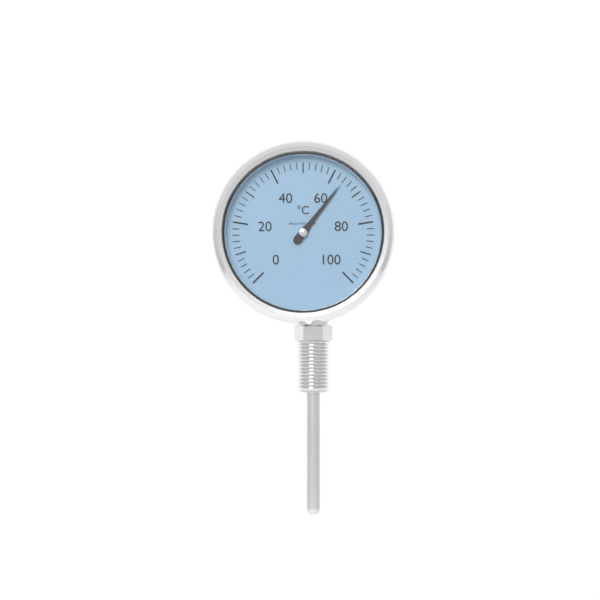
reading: 64 °C
